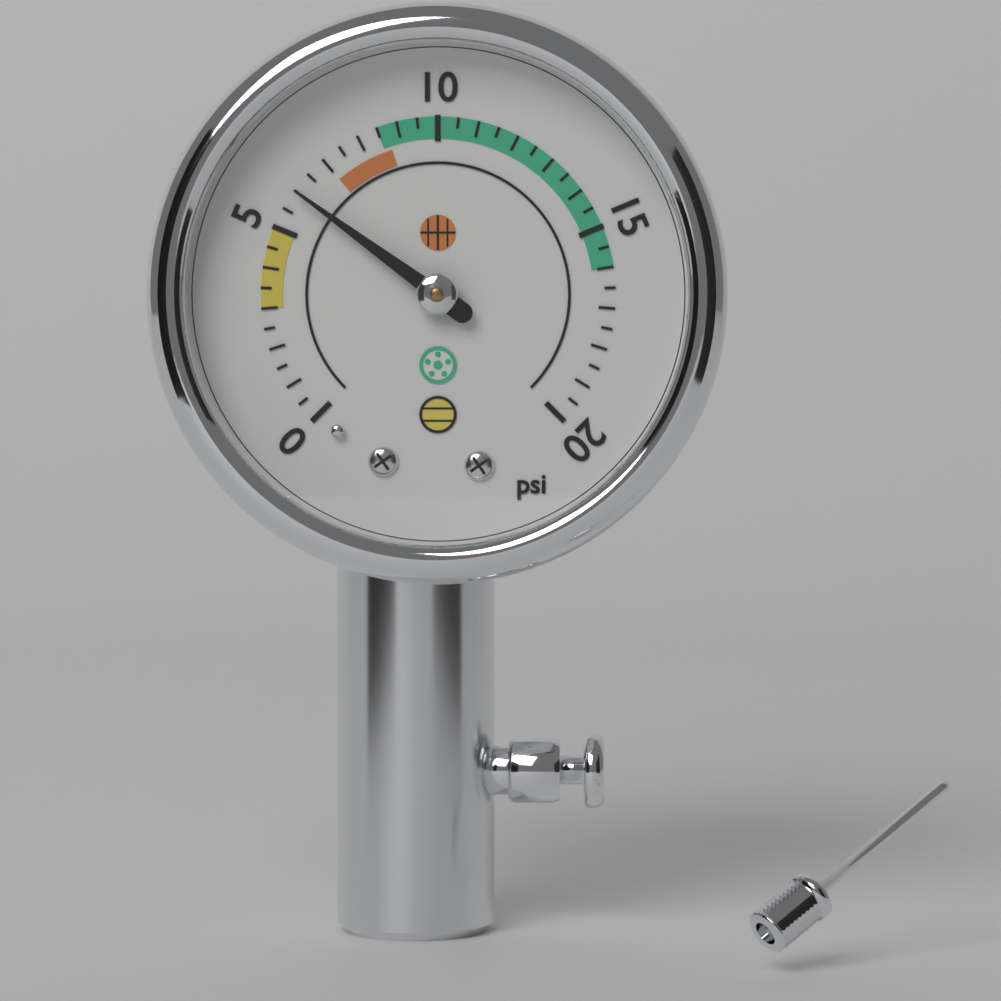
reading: 6.0 psi
